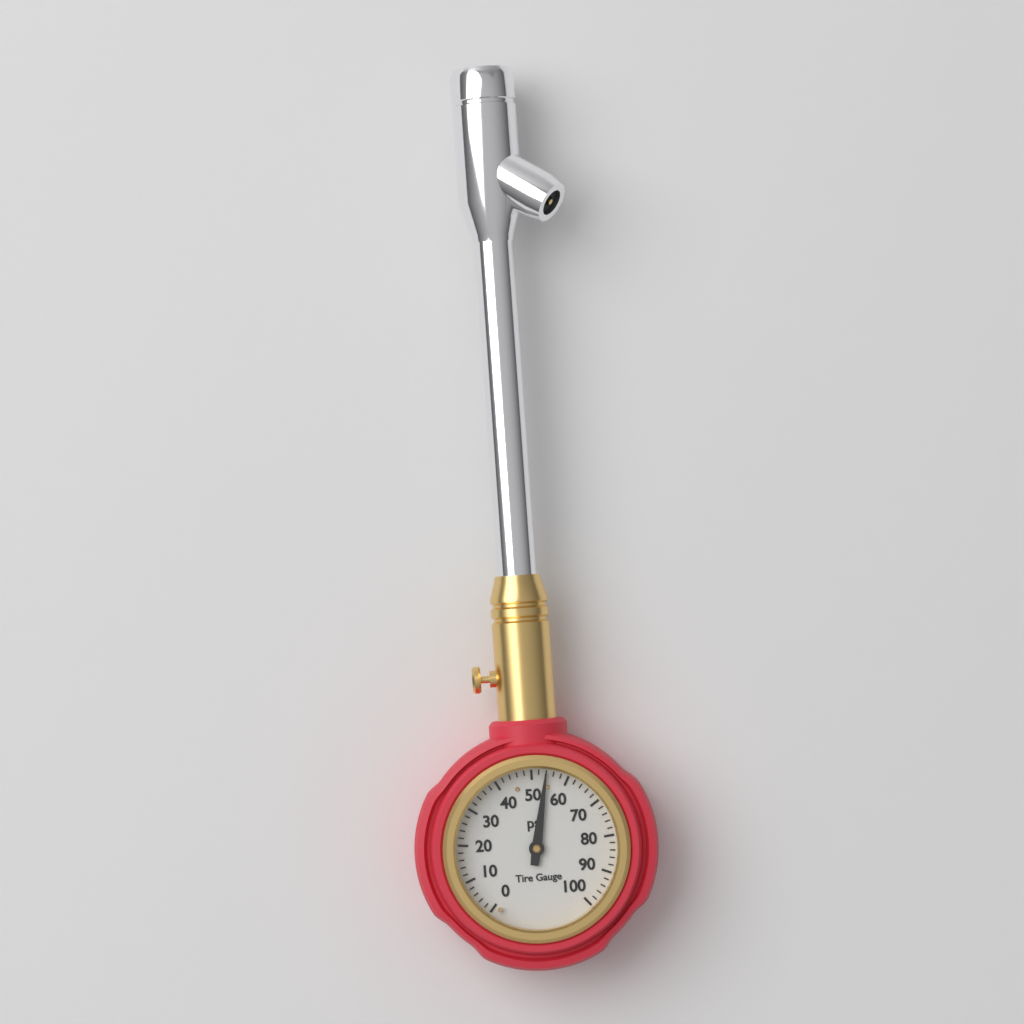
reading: 54 psi
